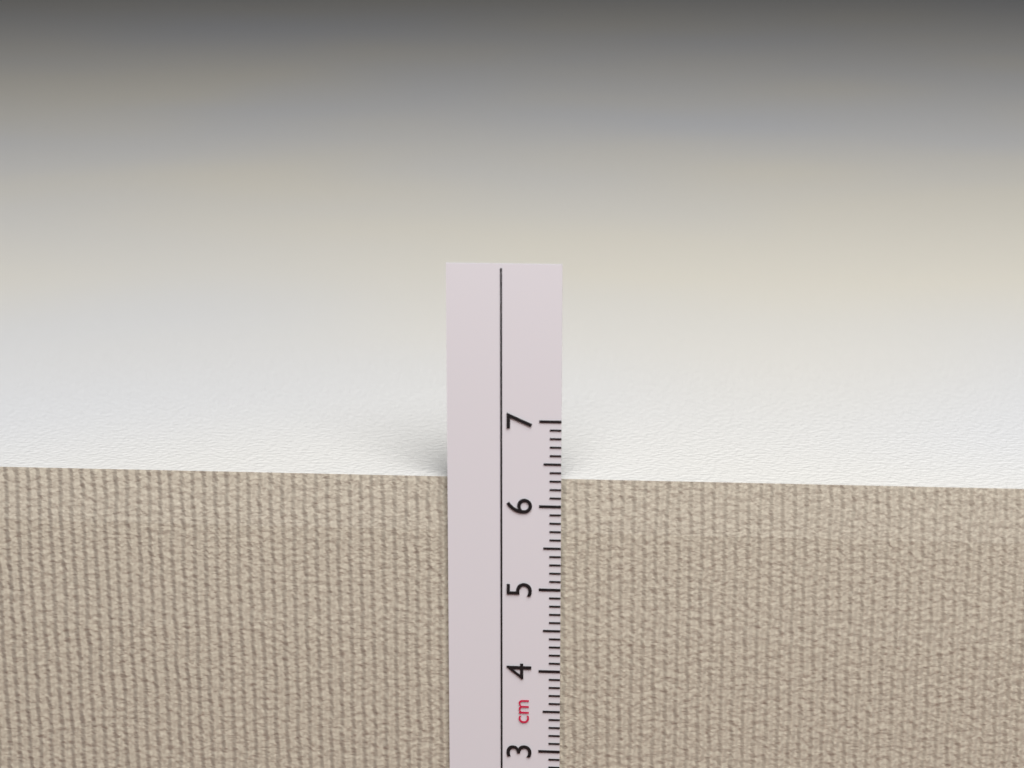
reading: 6.3 cm
